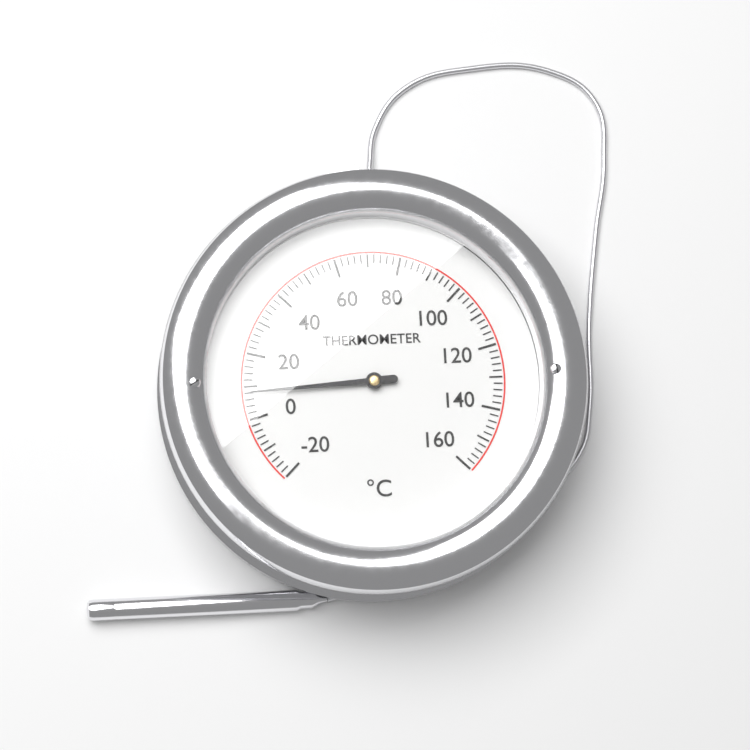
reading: 8 °C
